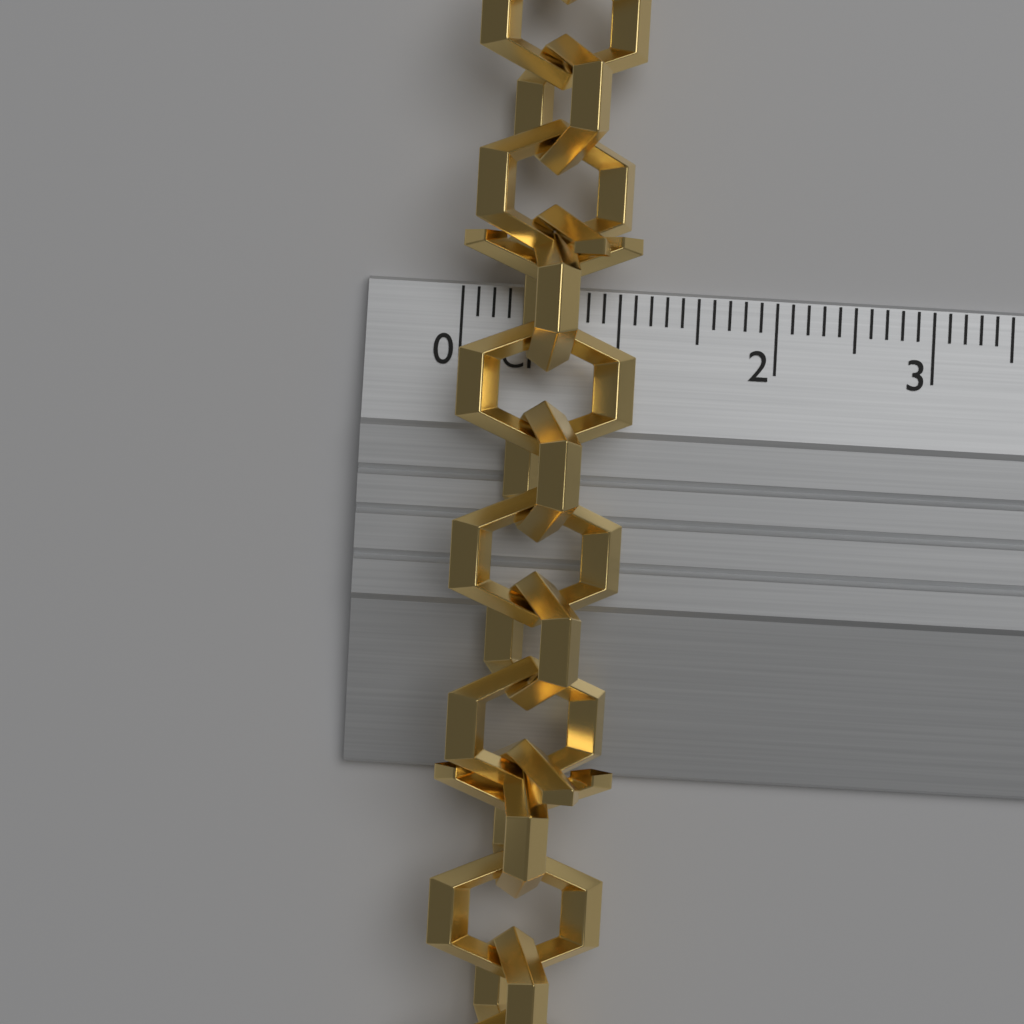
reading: 1.1 cm
